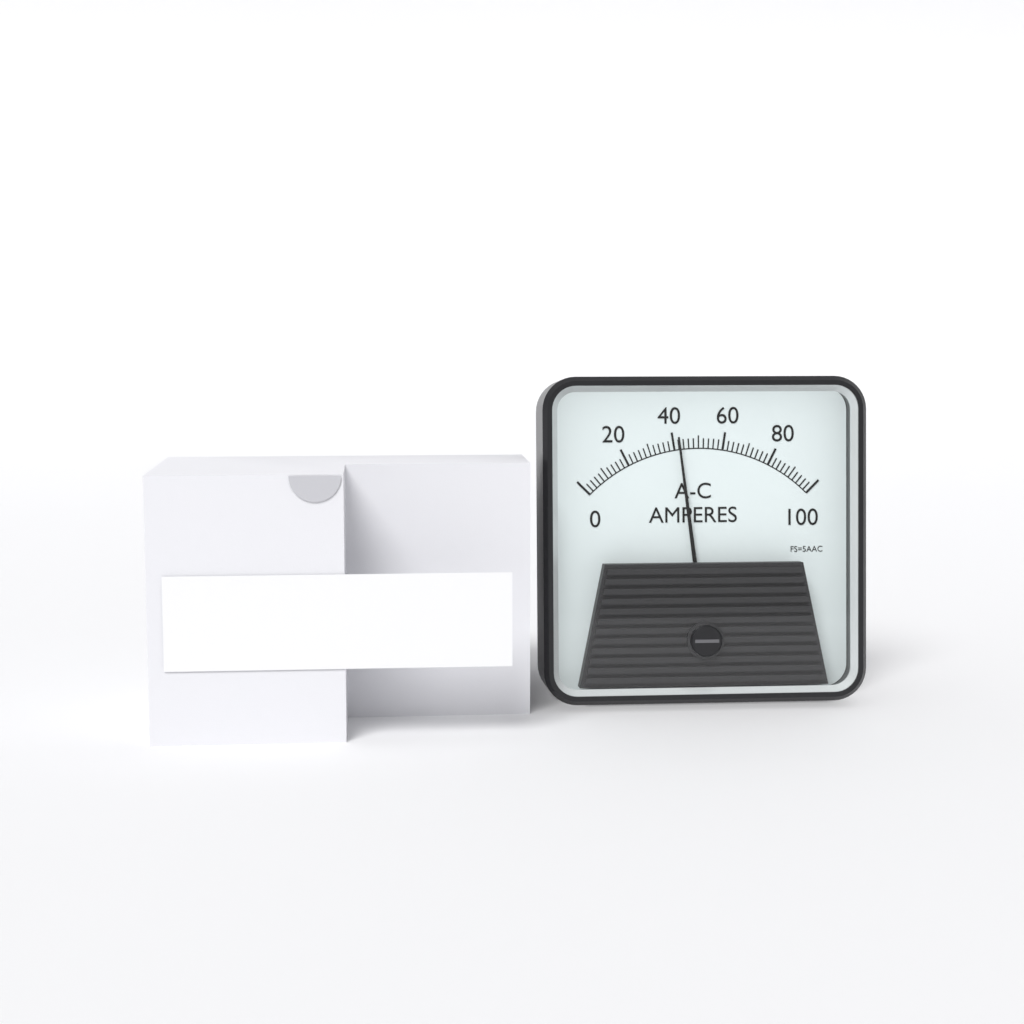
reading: 42 A
